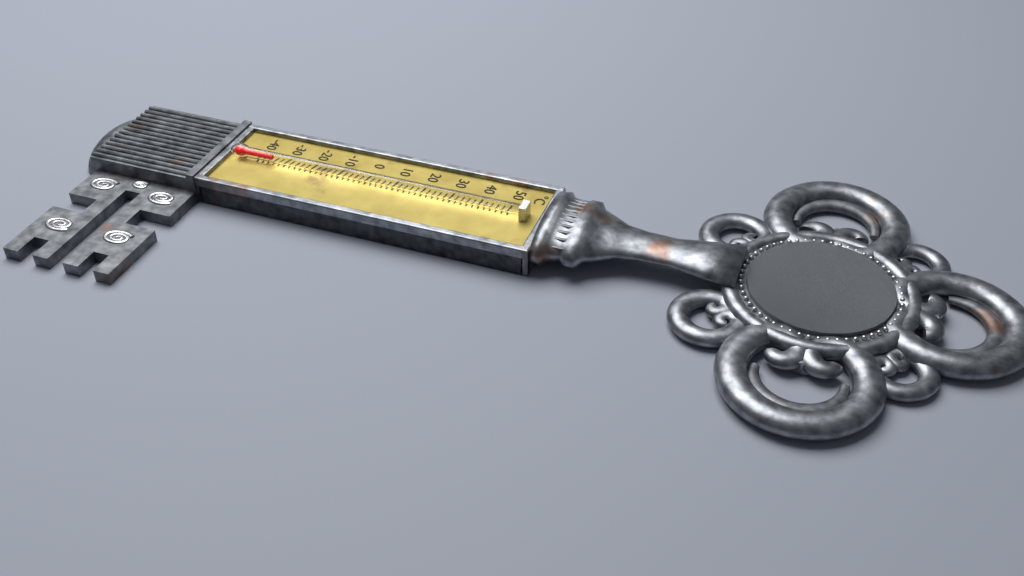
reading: -34 °C
